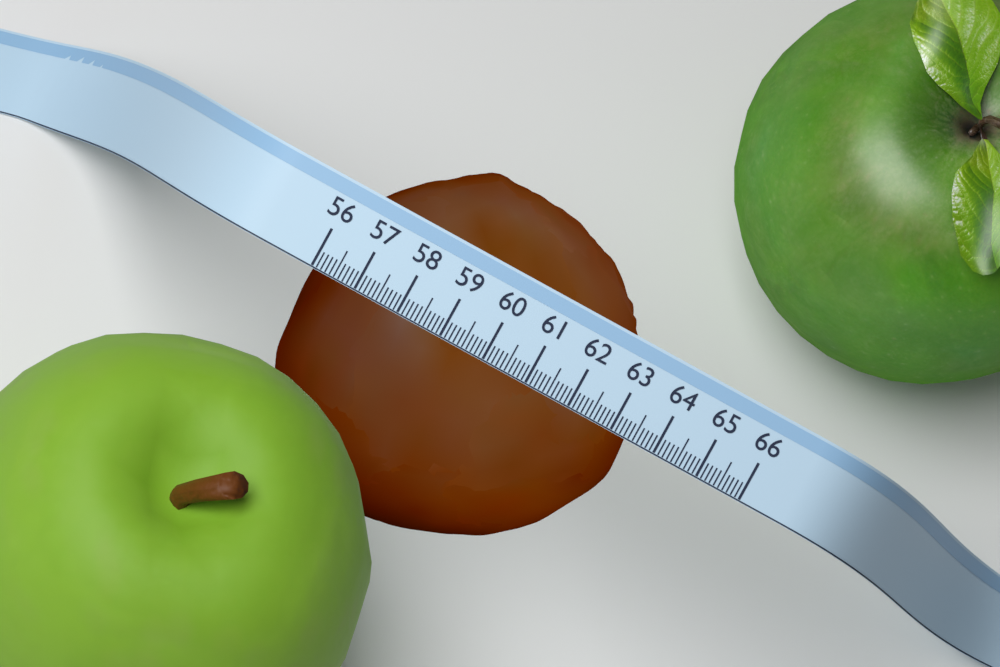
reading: 63.5 (no unit)
